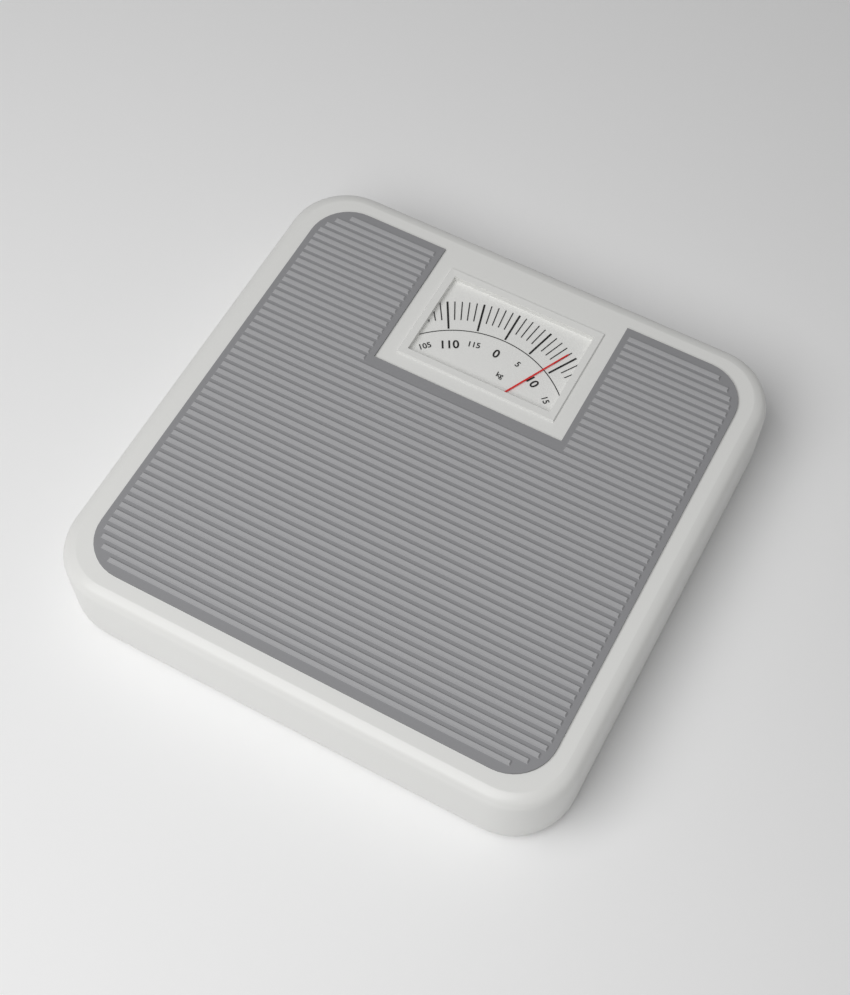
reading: 9 kg
